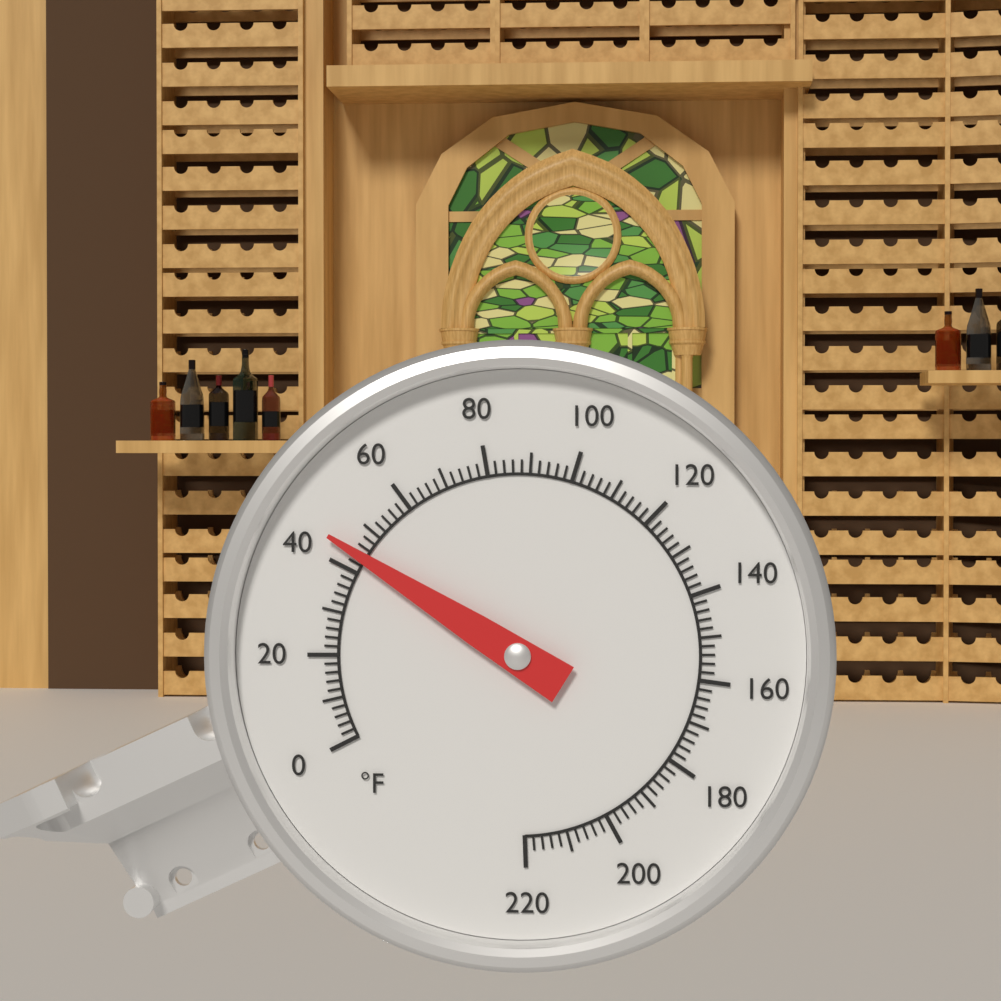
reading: 44 °F
